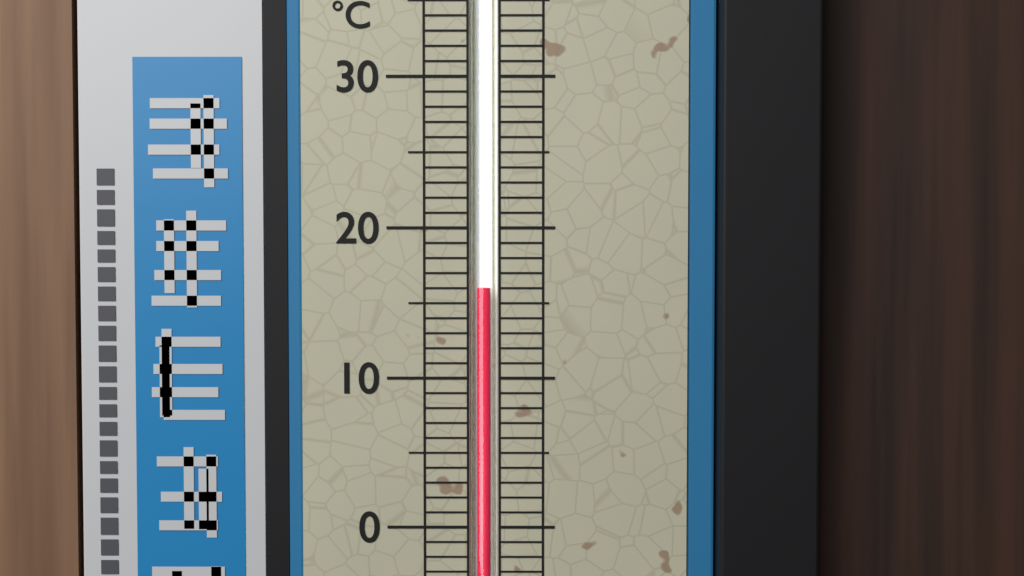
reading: 16 °C
